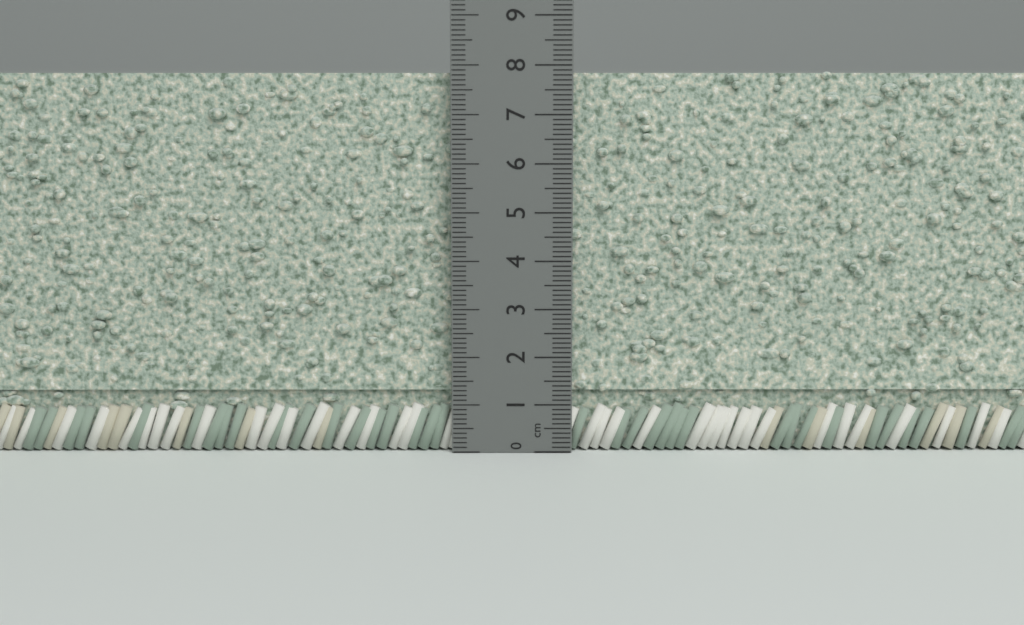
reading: 7.9 cm
